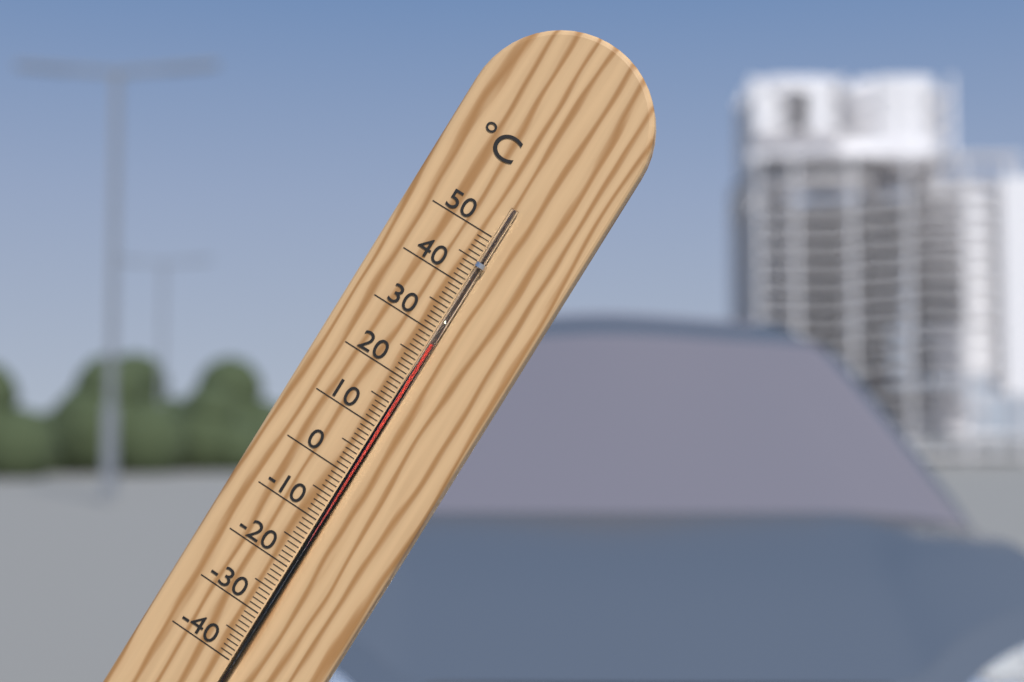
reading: 28 °C
